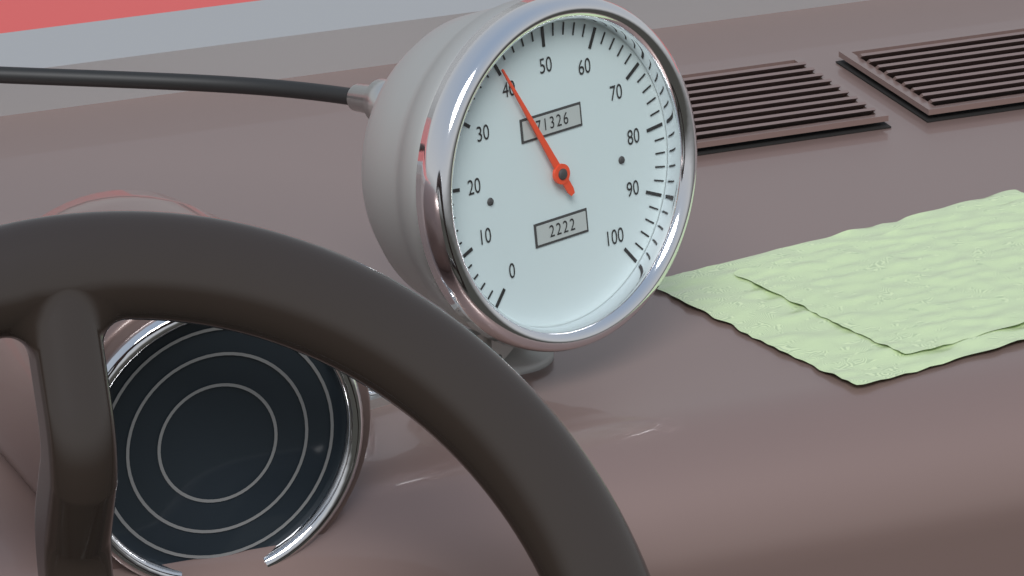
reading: 40 (no unit)
